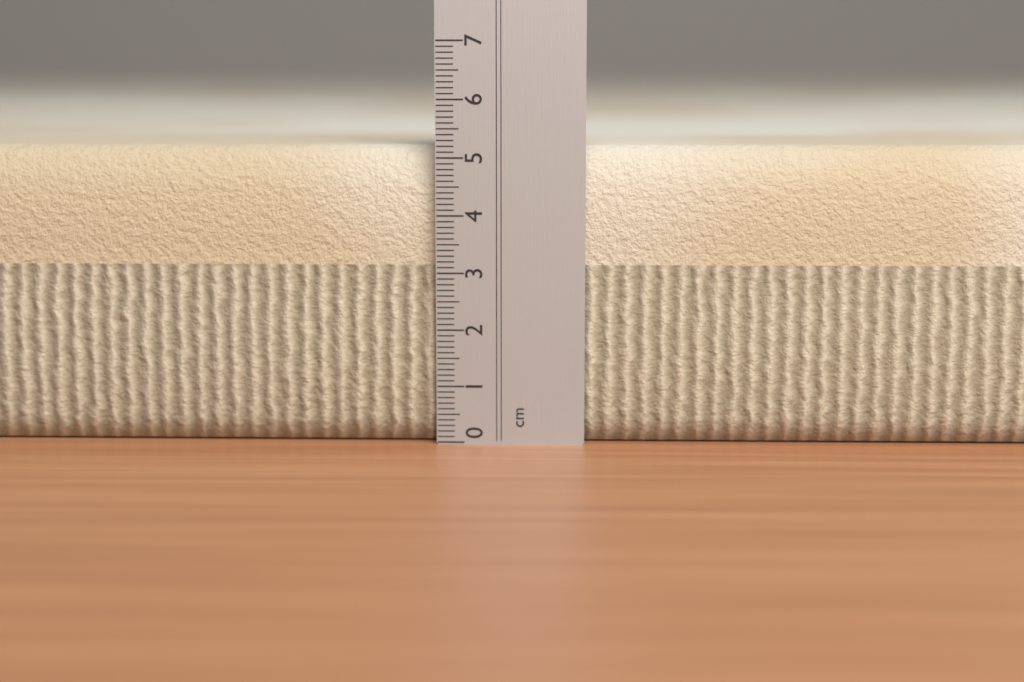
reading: 5.2 cm
